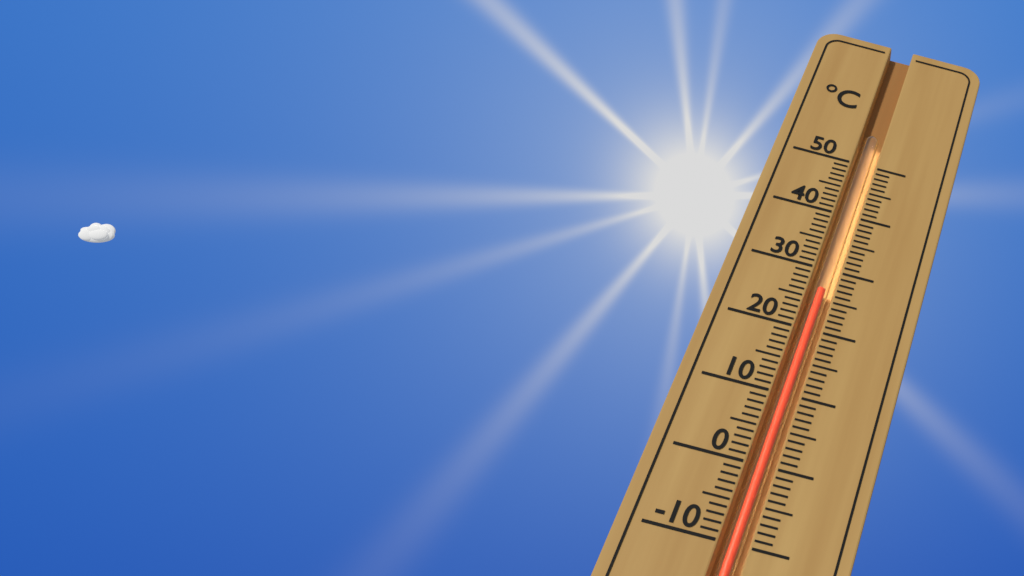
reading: 27 °C
